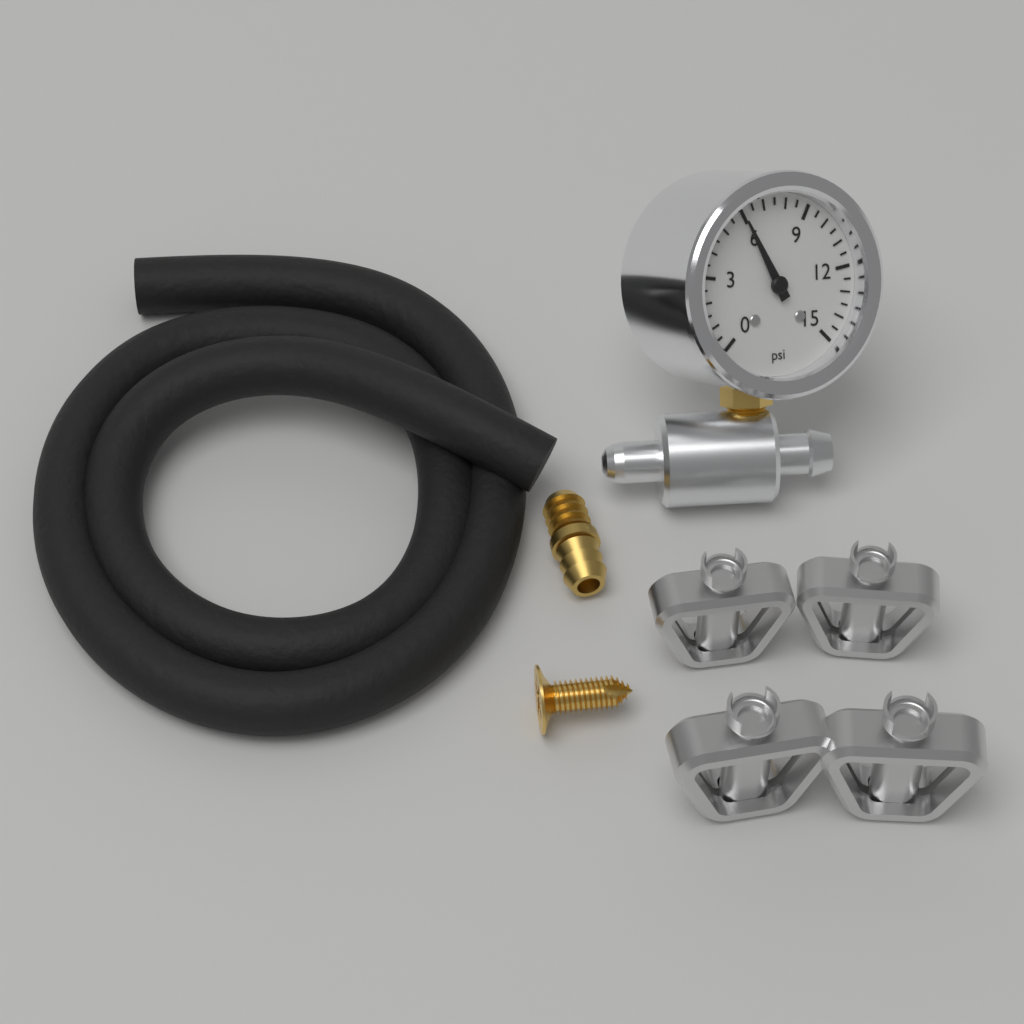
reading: 6.0 psi
